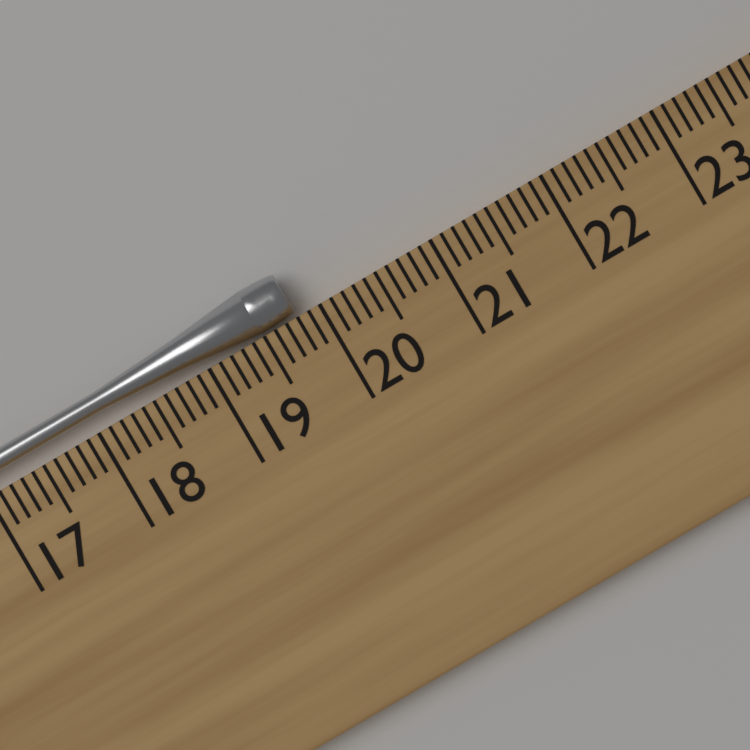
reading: 19.8 cm
